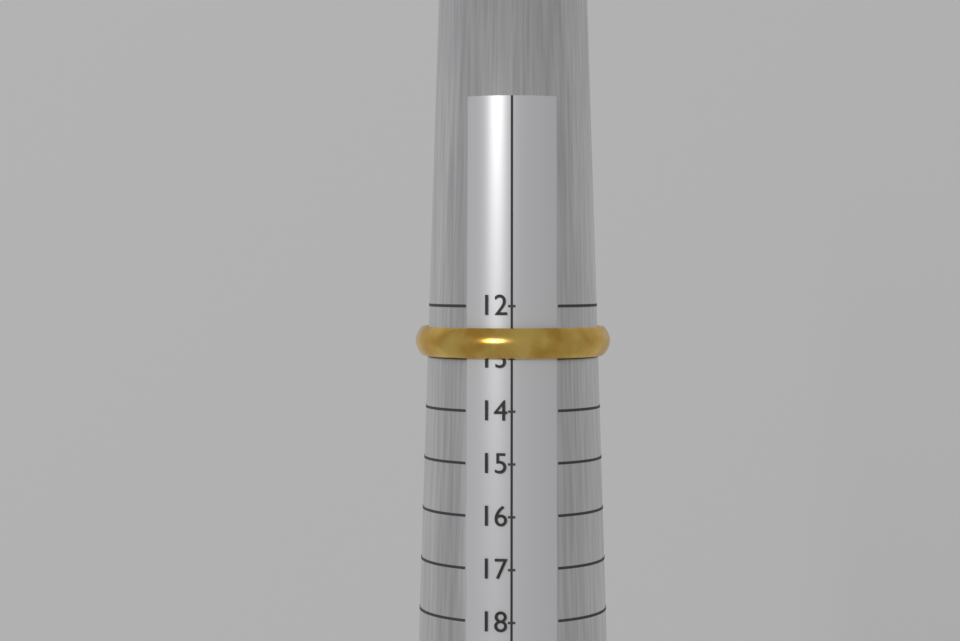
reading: 13 (no unit)
